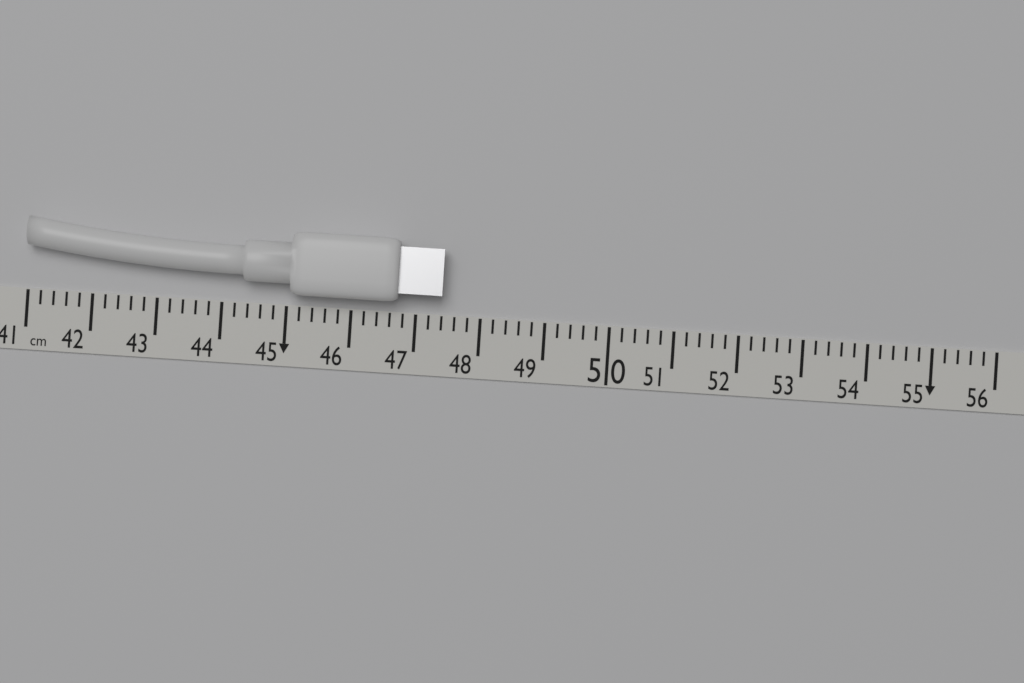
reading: 47.4 cm
